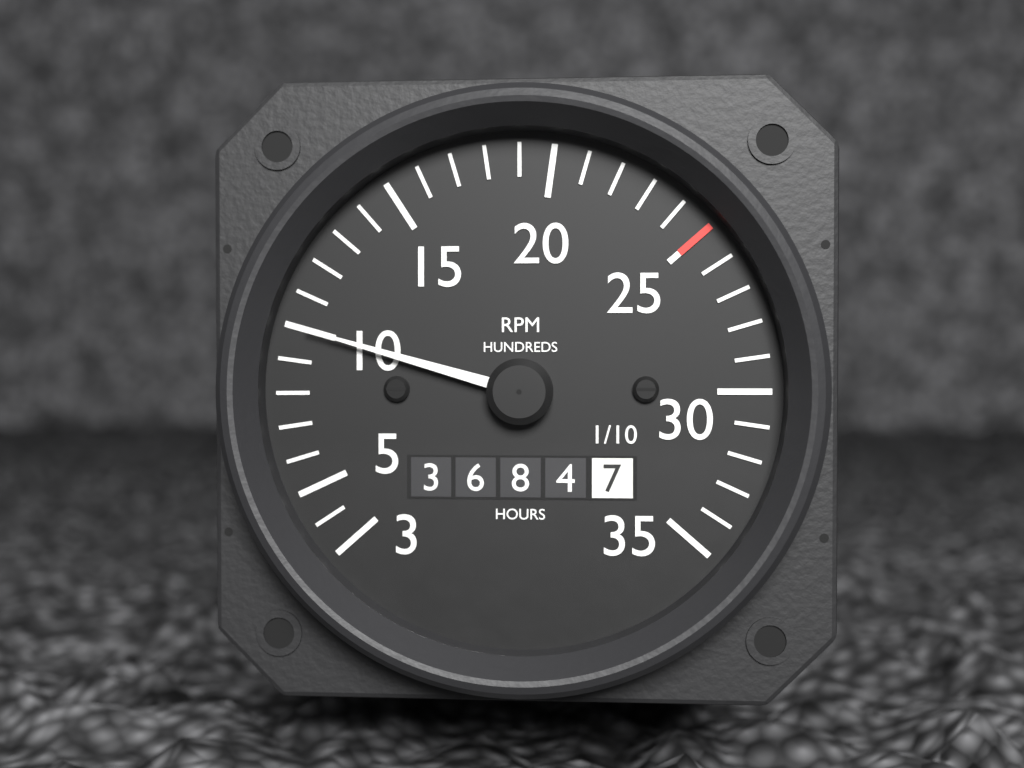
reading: 1000 RPM
